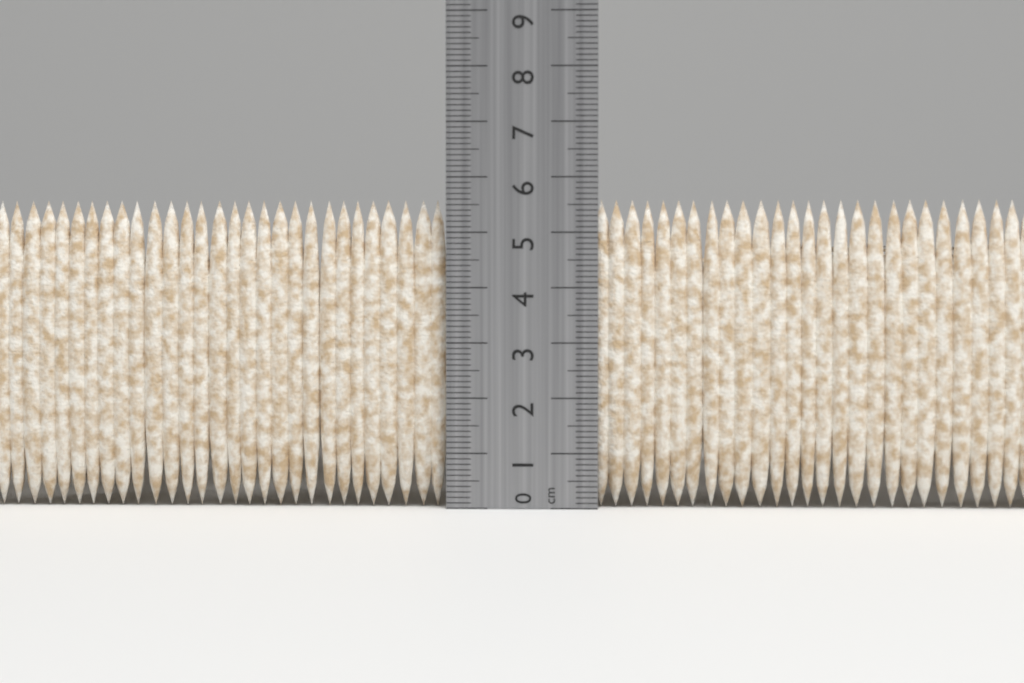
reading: 5.6 cm
